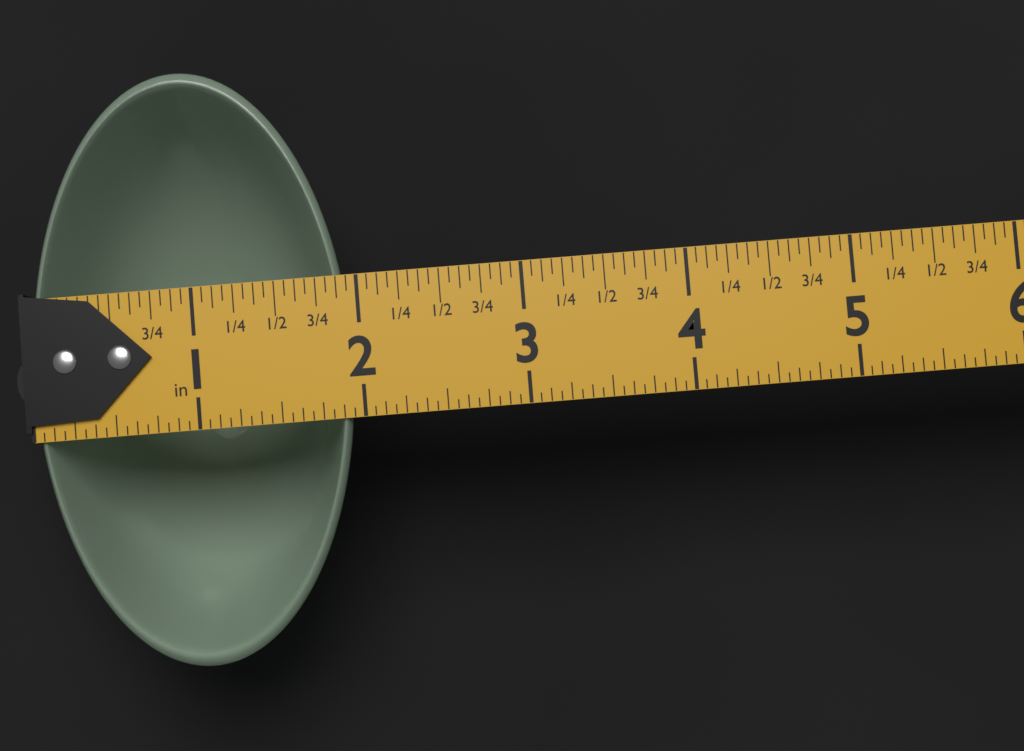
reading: 1.9375 in
